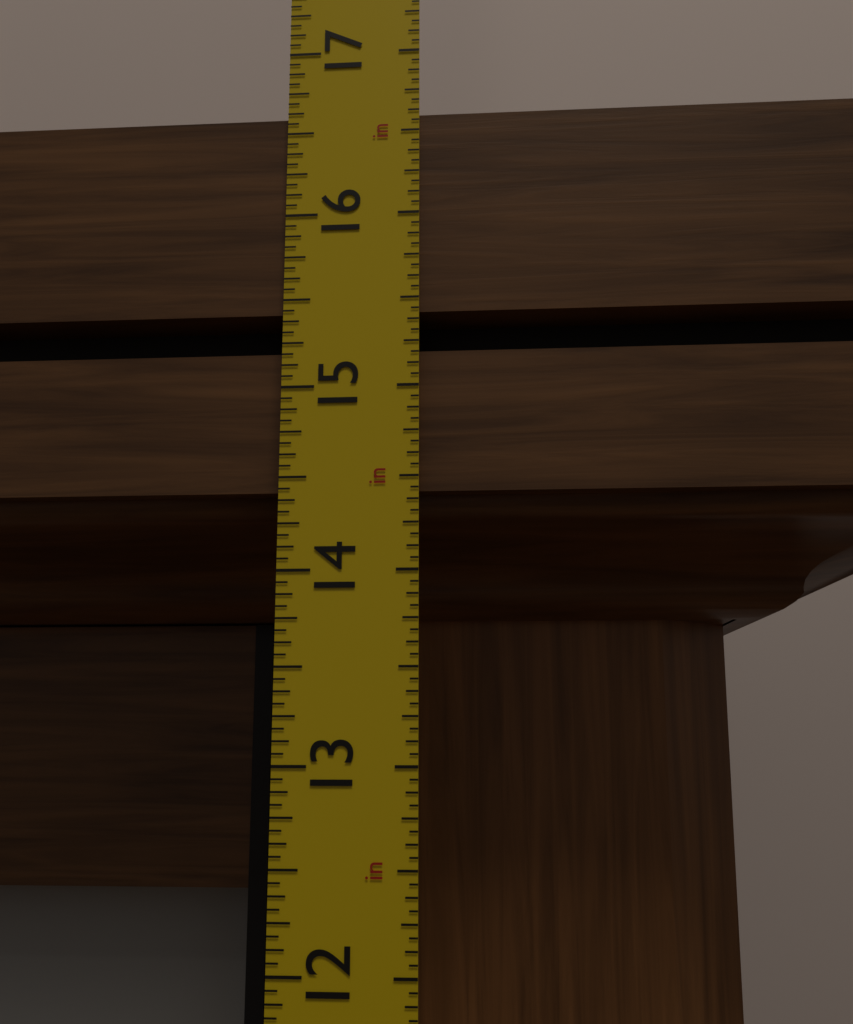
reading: 16.6250 in
